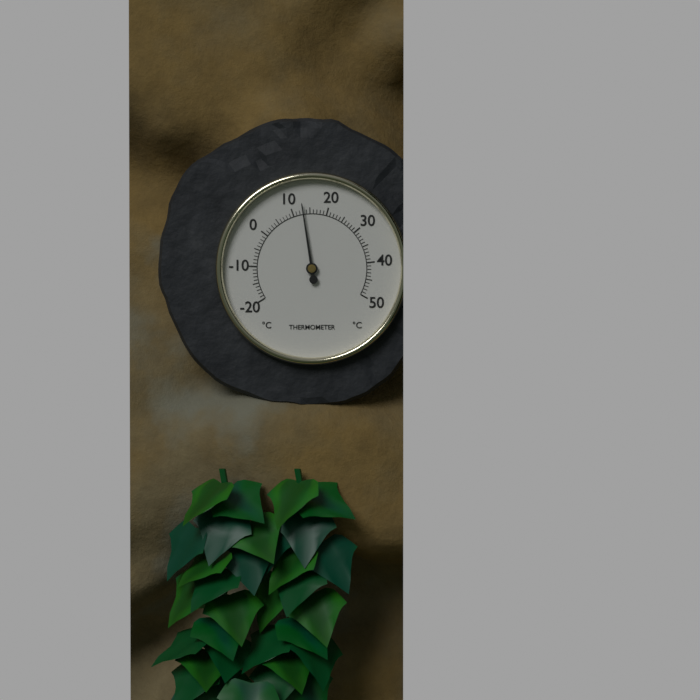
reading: 13 °C
